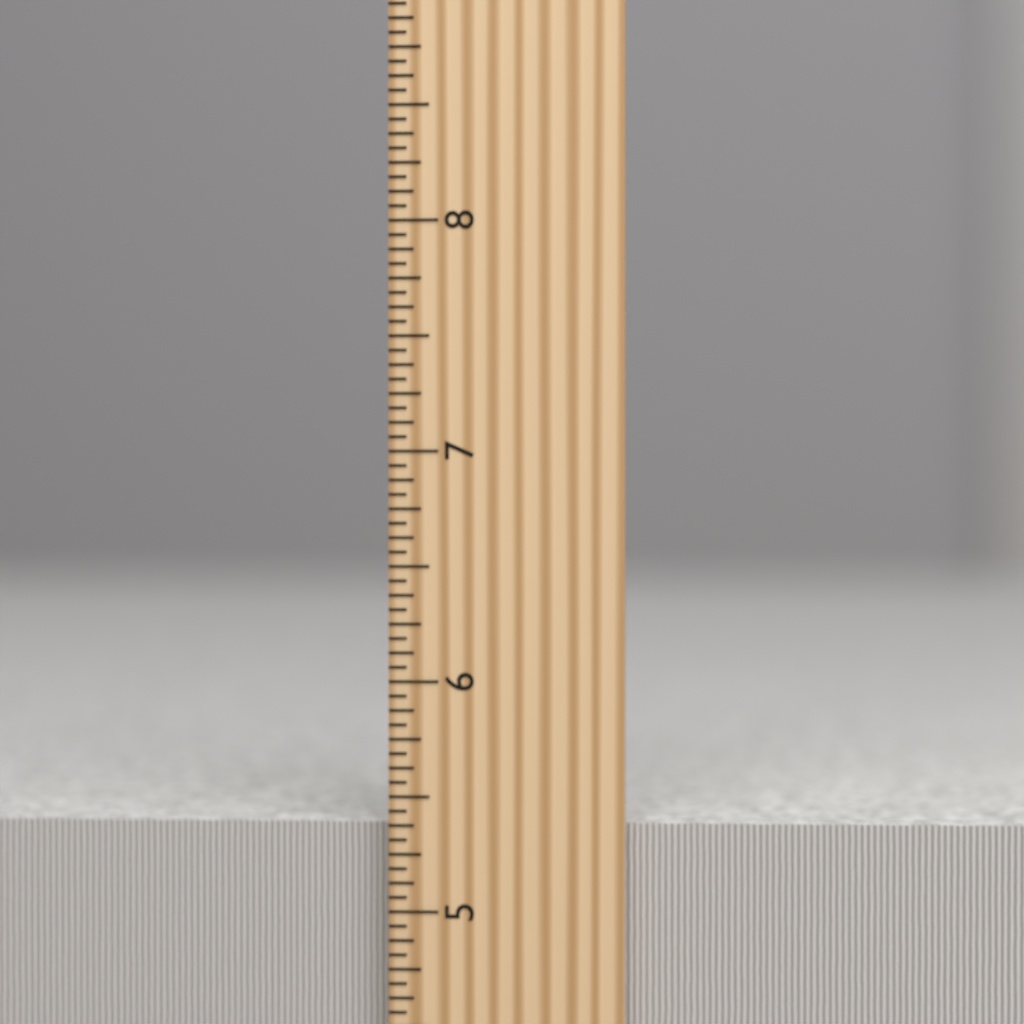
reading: 5.3750 inch
